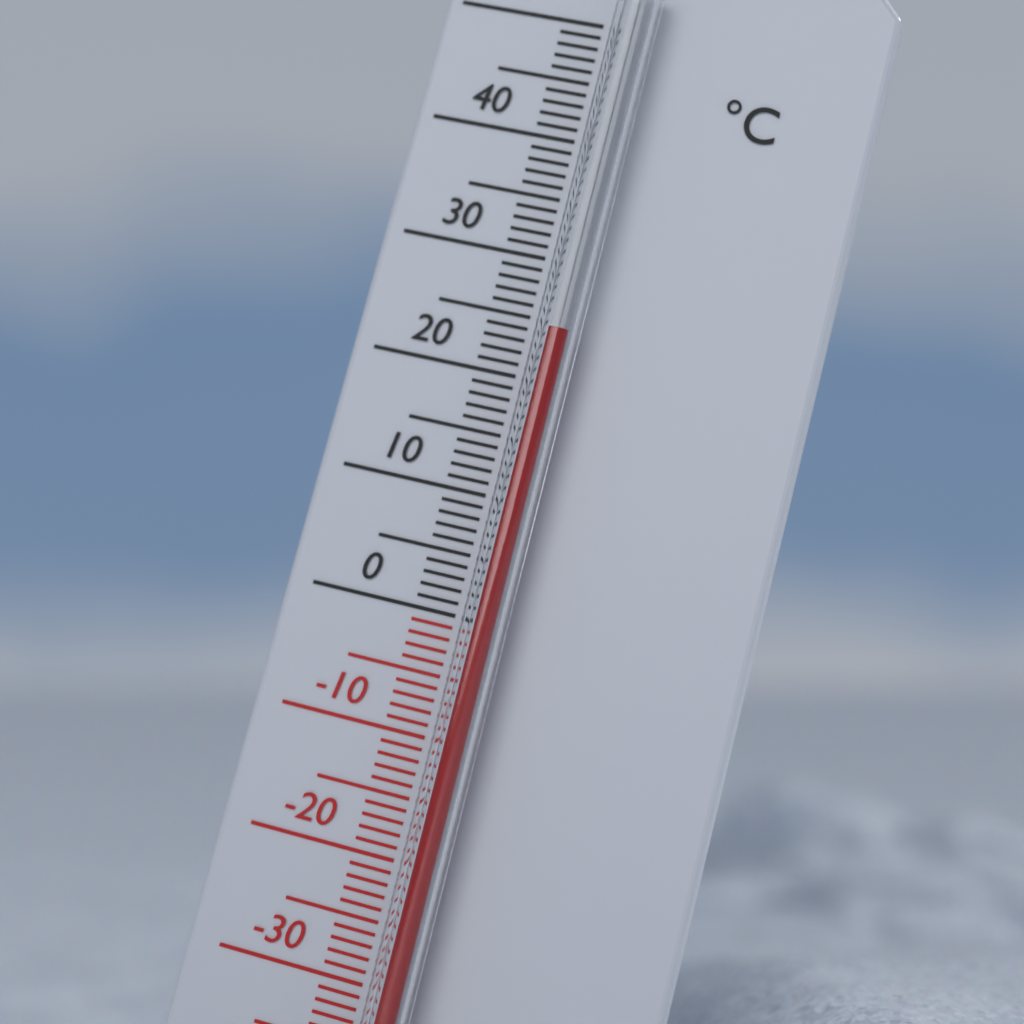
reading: 24 °C
